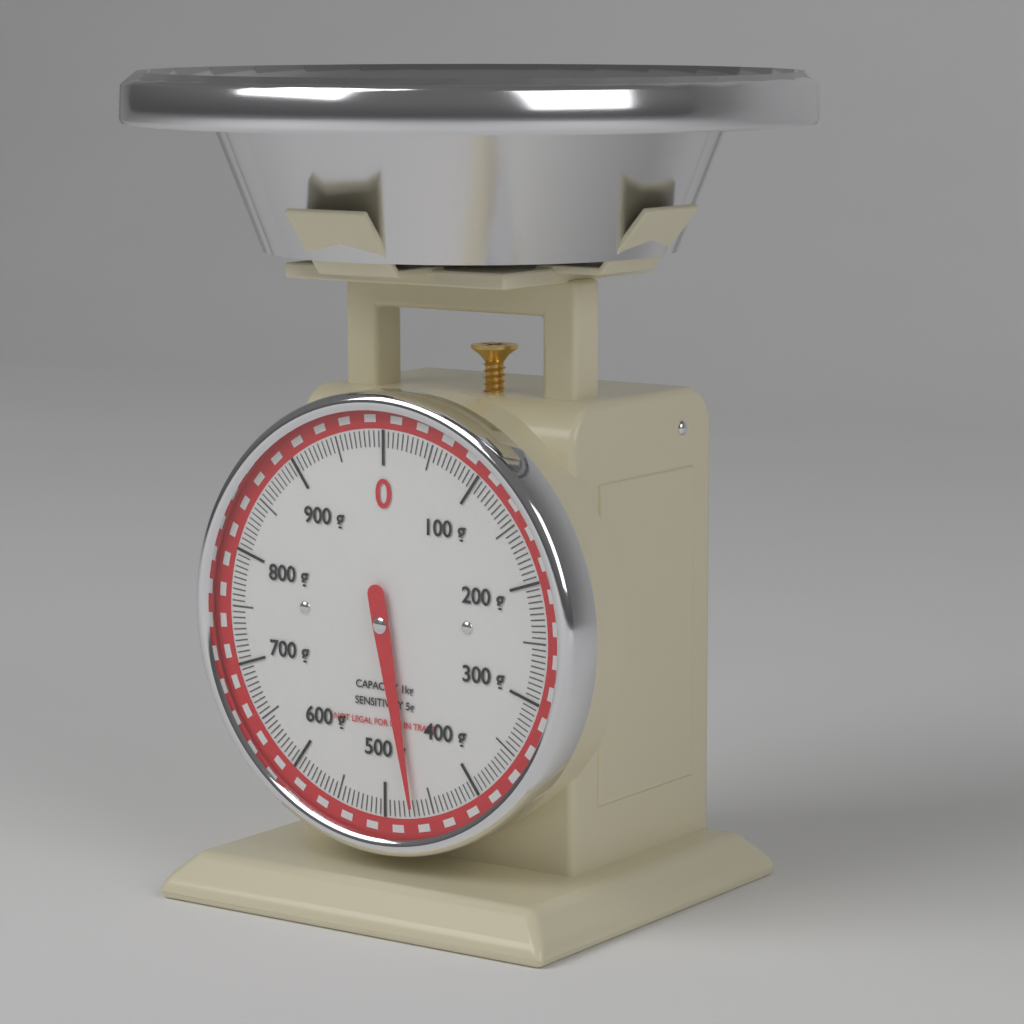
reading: 470 g
